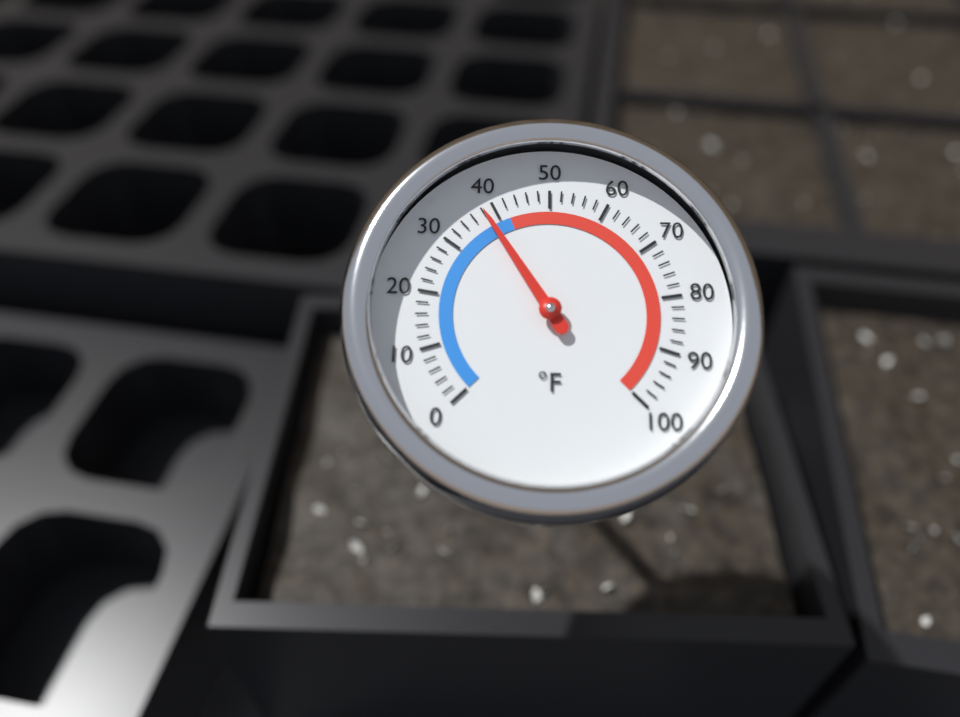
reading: 38 °F
